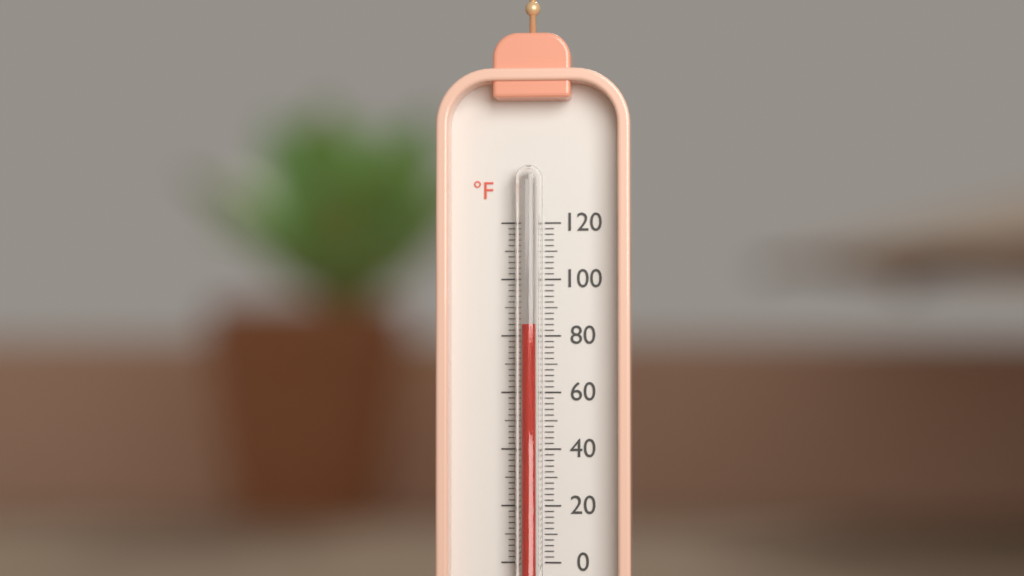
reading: 84 °F
